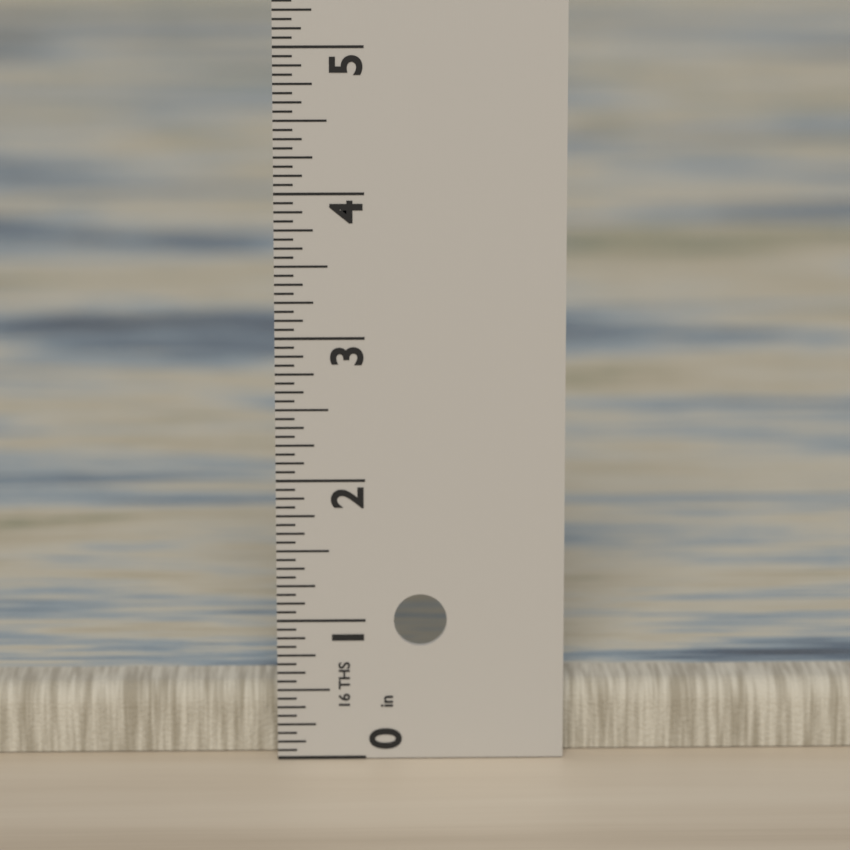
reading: 0.5000 in
